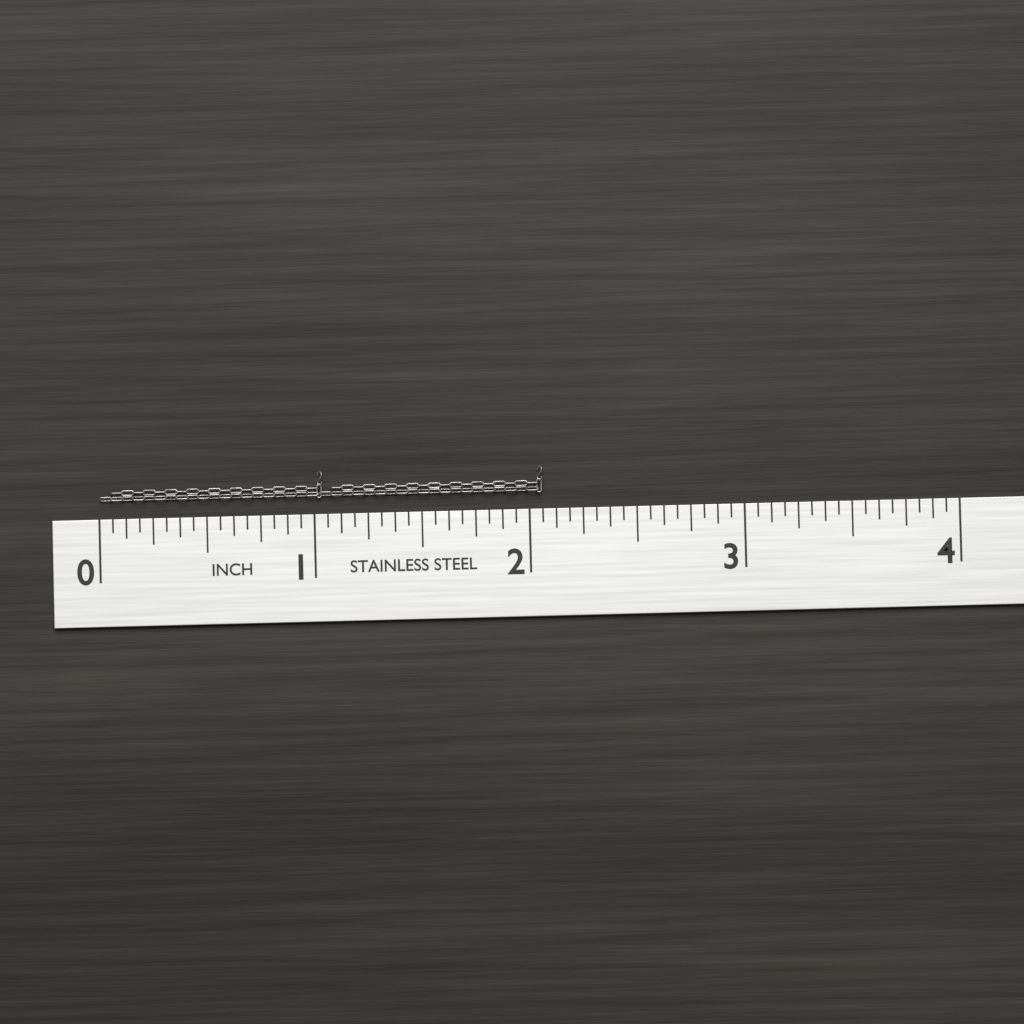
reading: 2.0625 in
